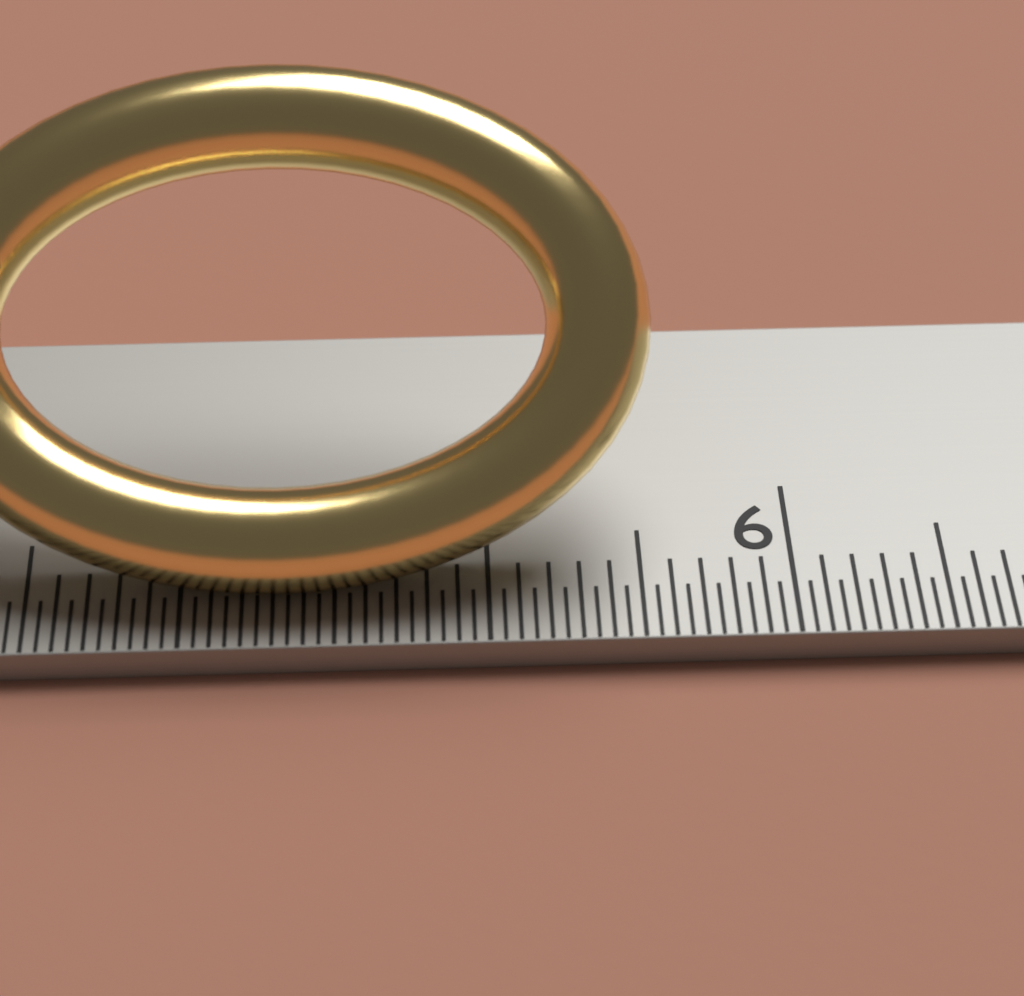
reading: 5.55 cm
